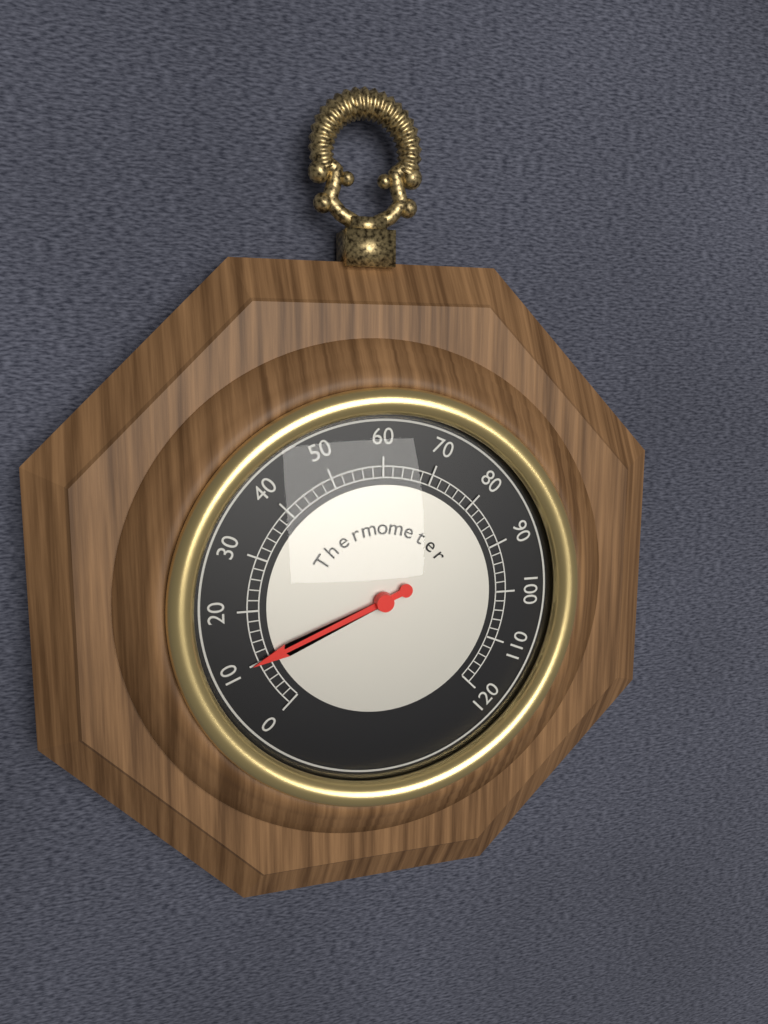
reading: 10 (no unit)
